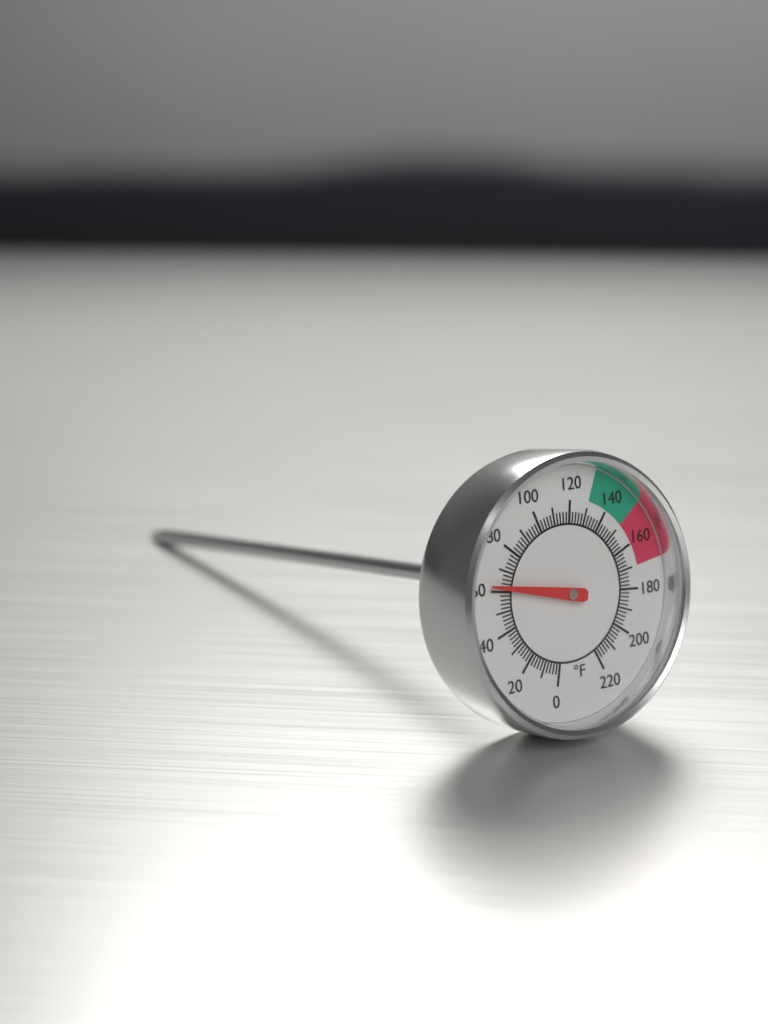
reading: 62 °F
